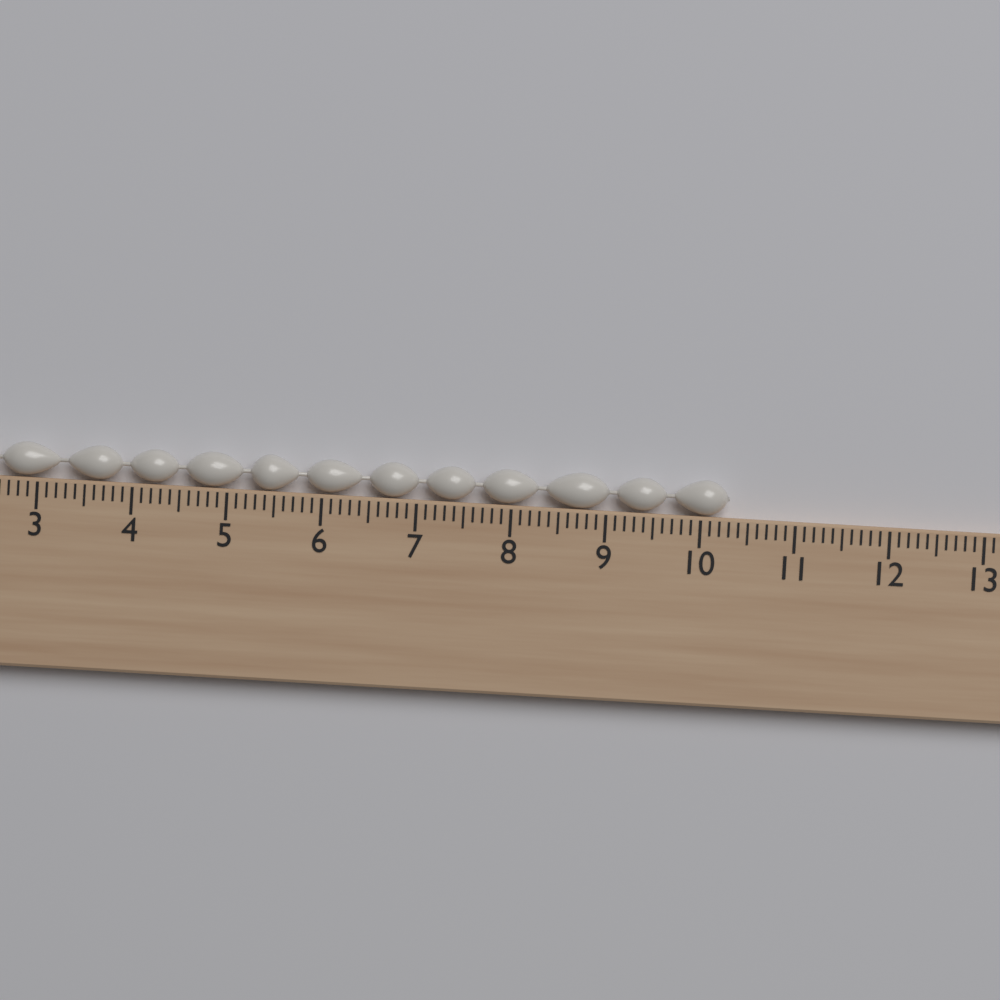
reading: 10.3 cm
